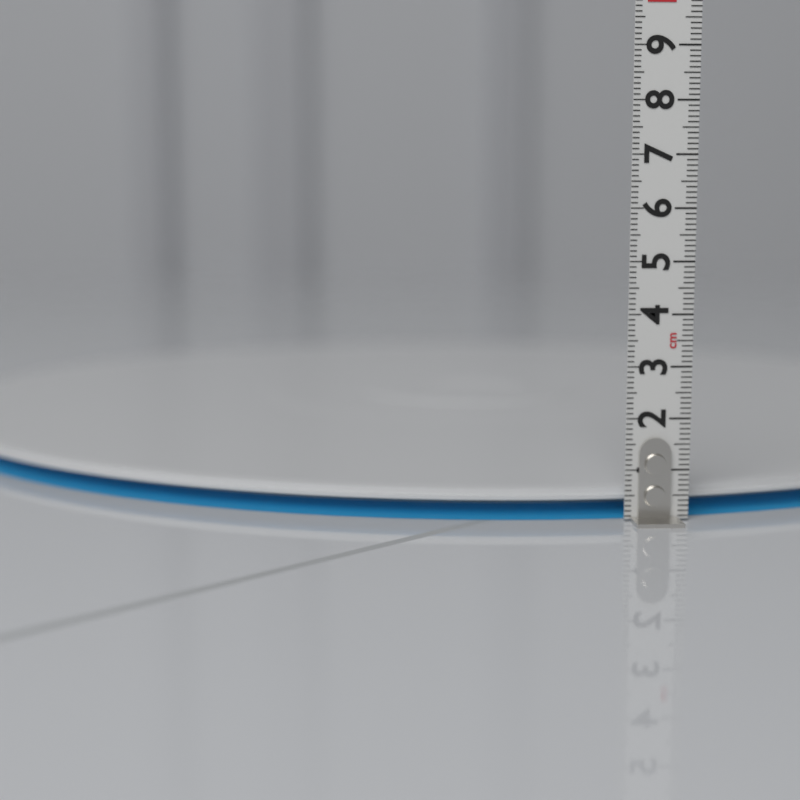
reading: 0.6 cm
